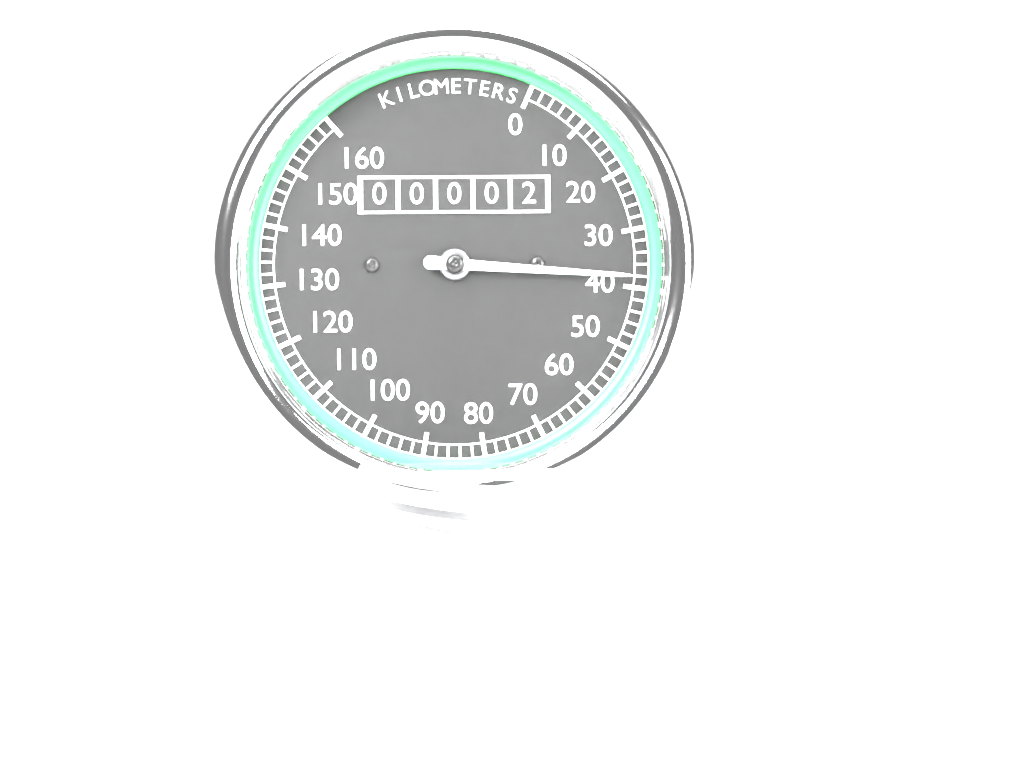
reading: 38 km/h
